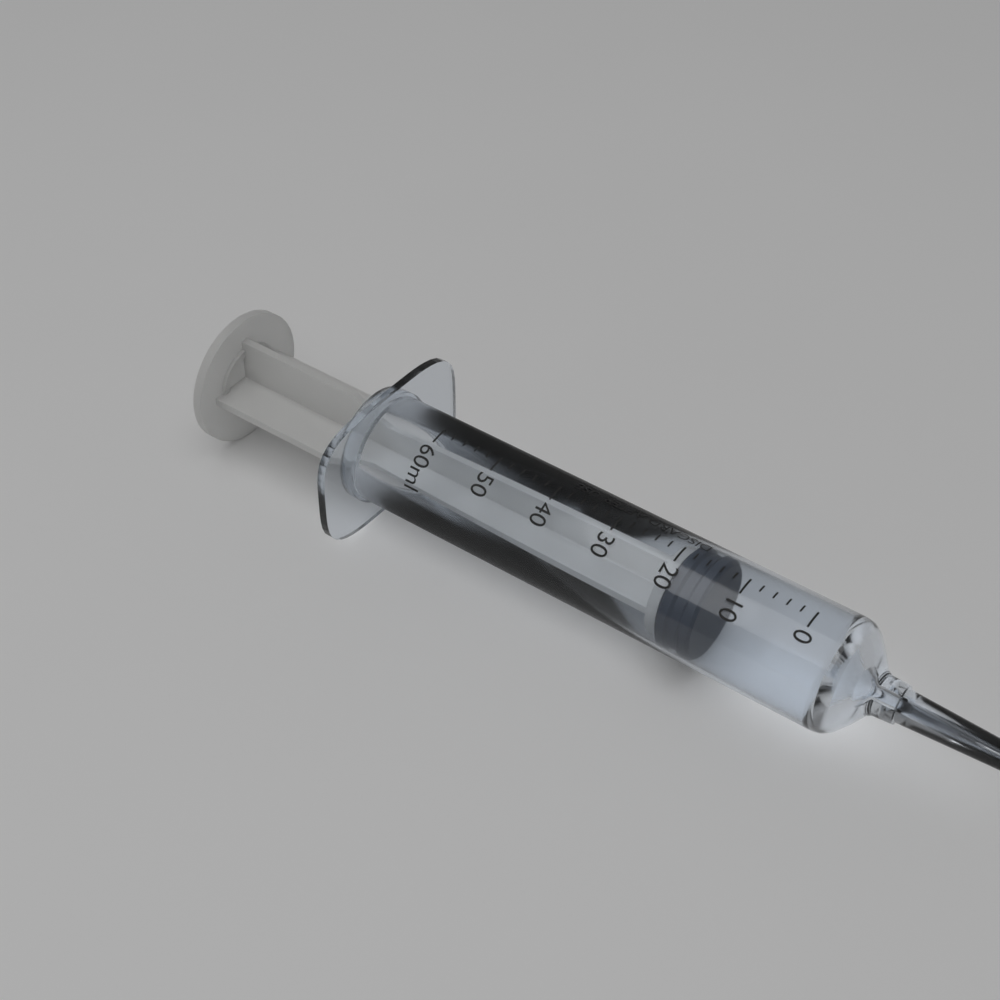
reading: 14 ml
